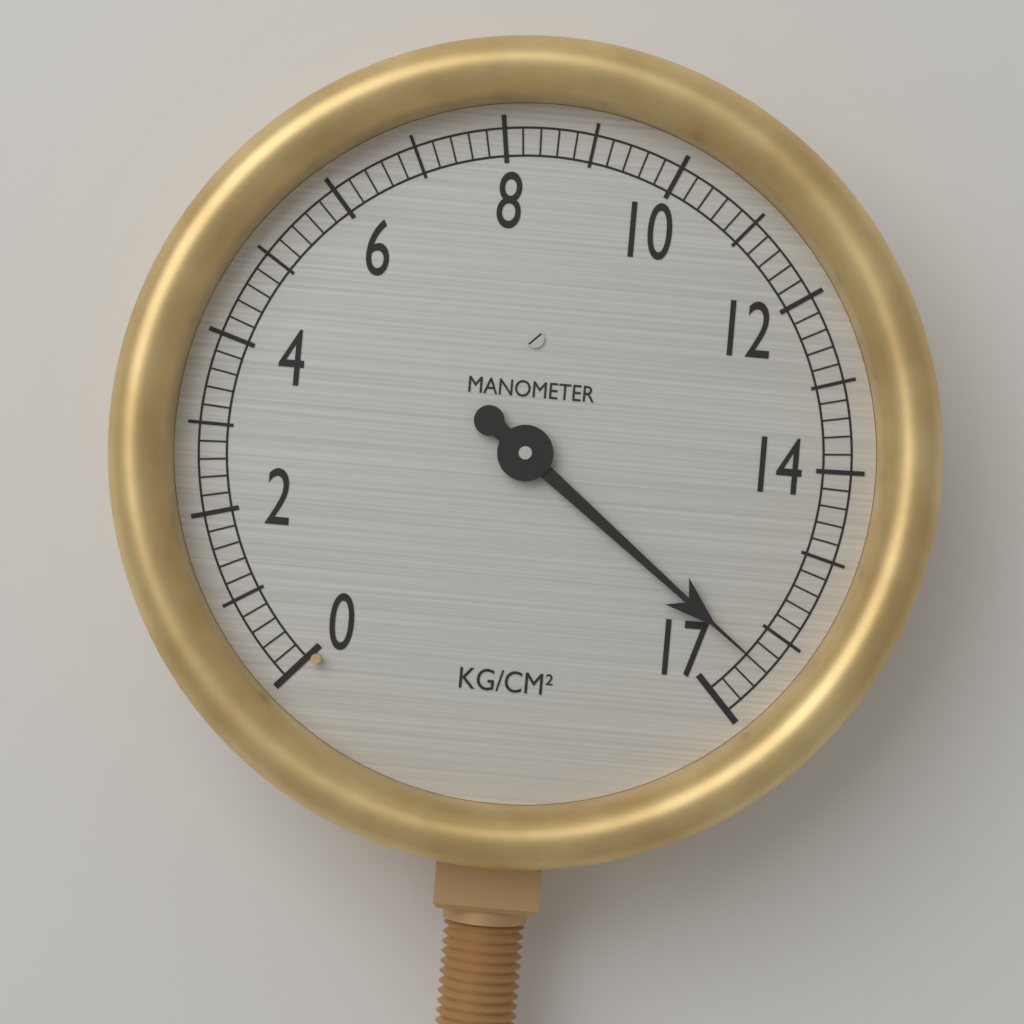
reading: 16.4 kg/cm²
